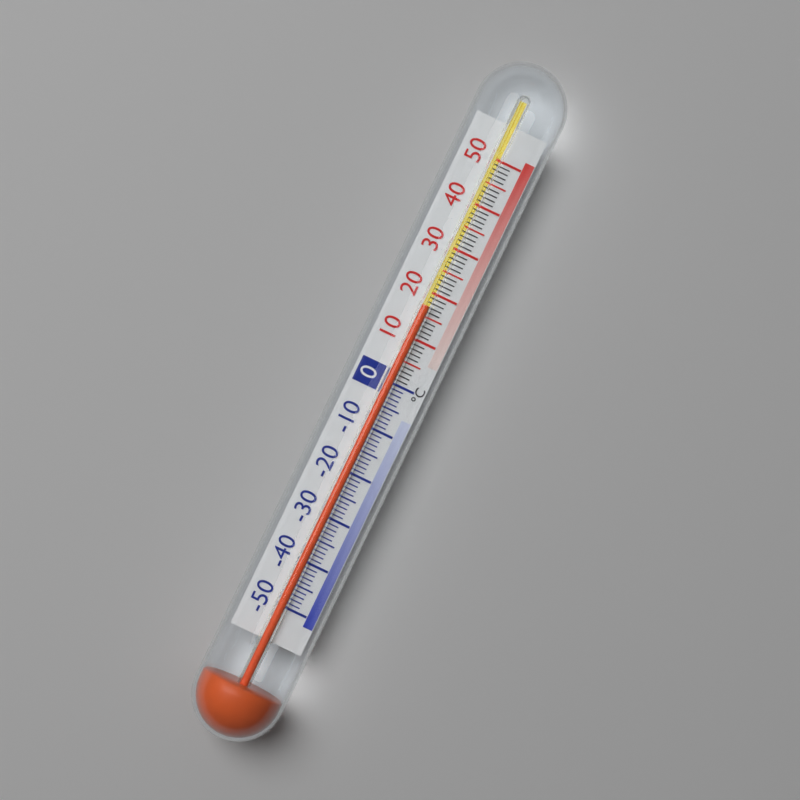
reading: 17 °C
